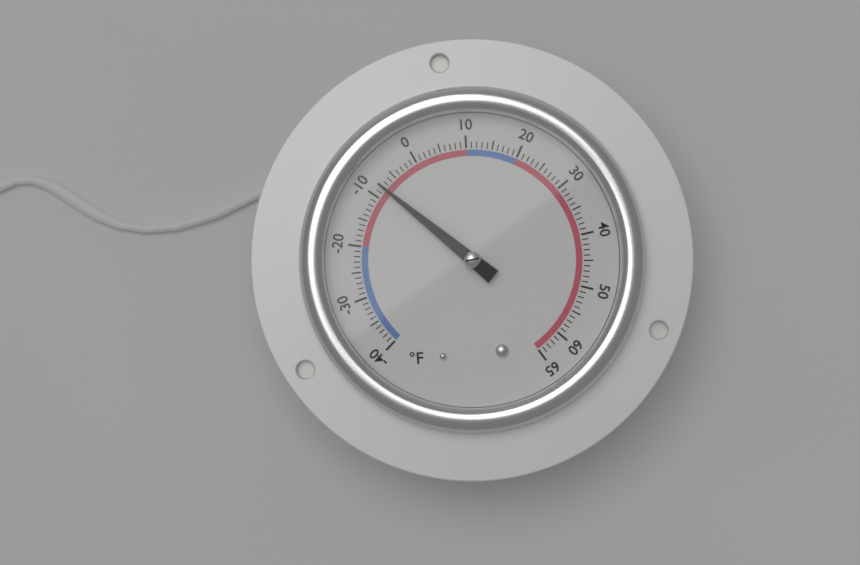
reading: -8 °F
